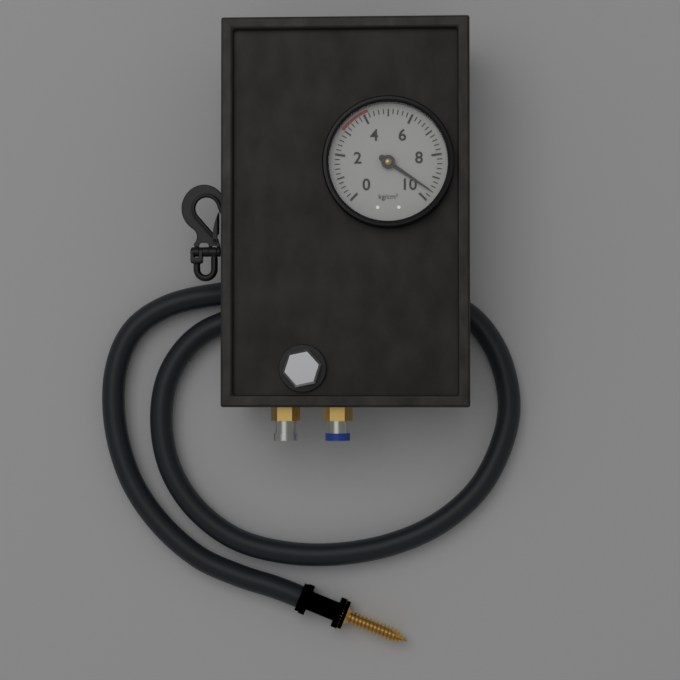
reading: 9.6 kg/cm²
